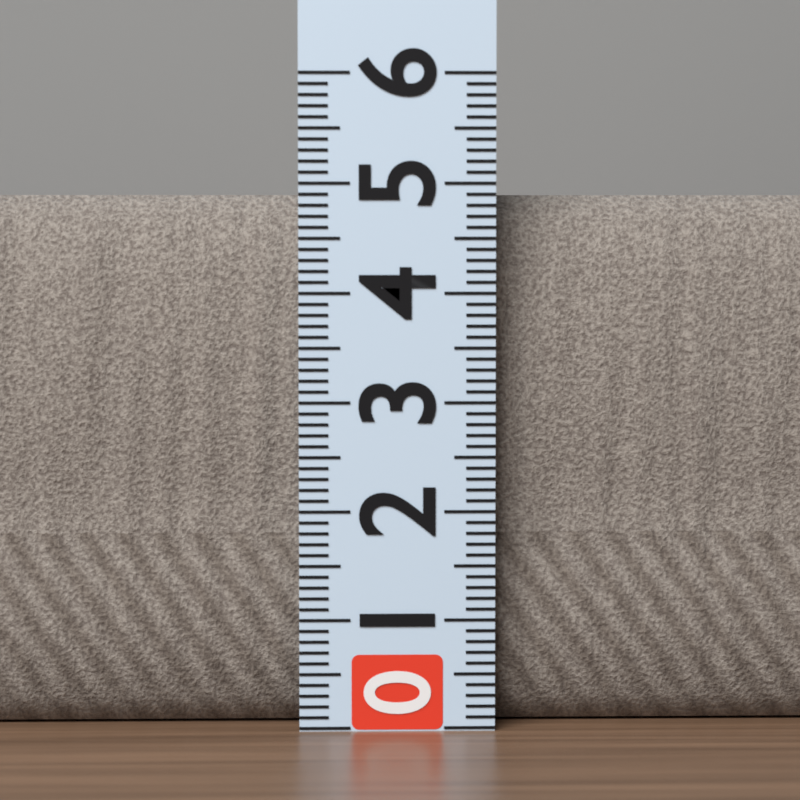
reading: 4.9 (no unit)
